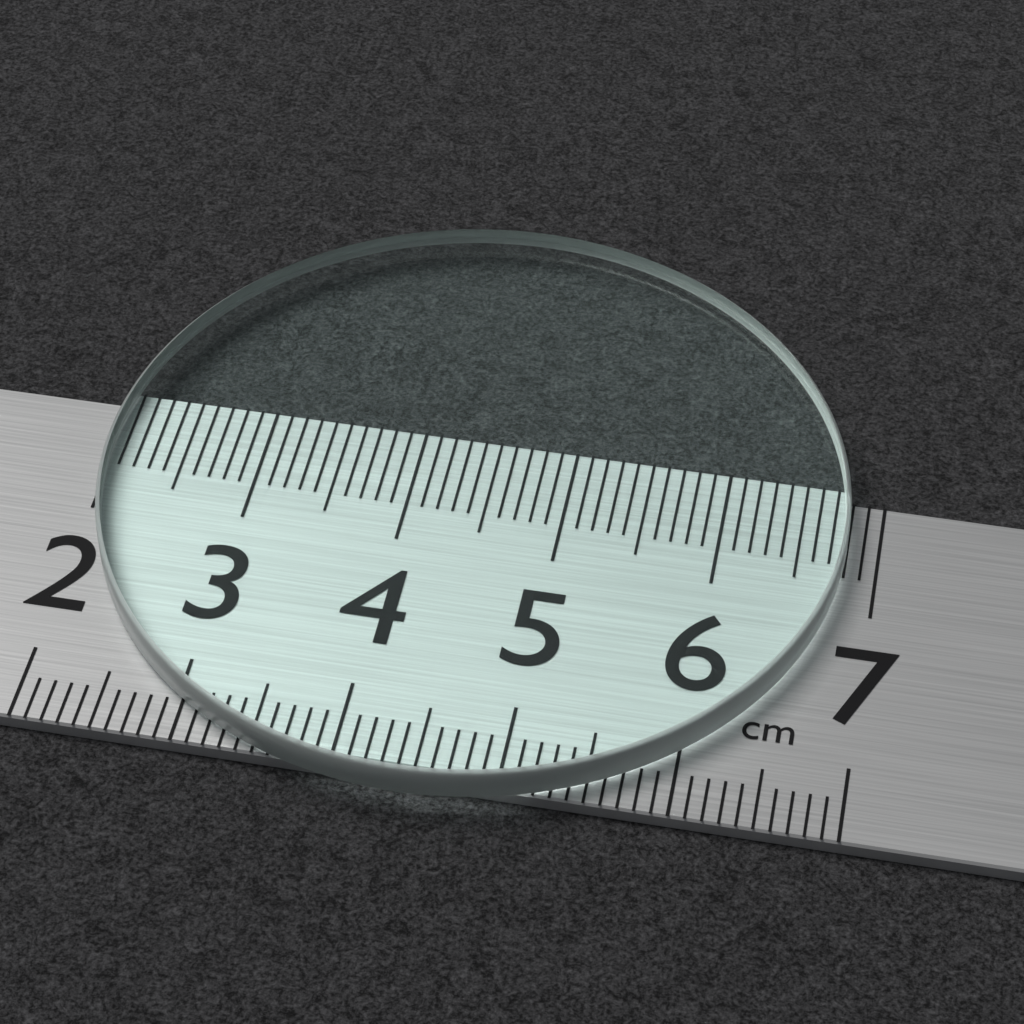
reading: 6.8 cm
